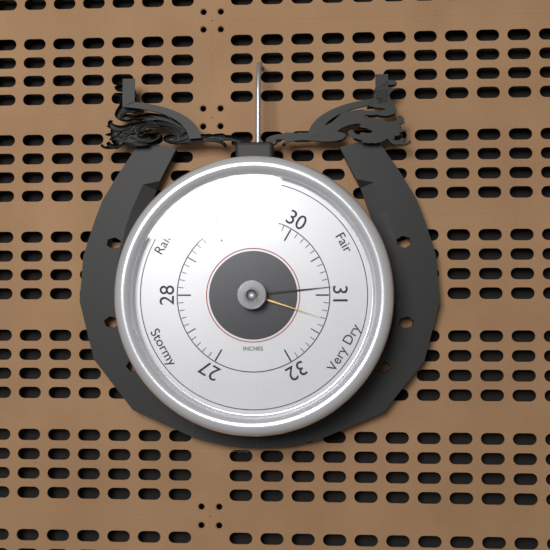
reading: 30.9 inHg
